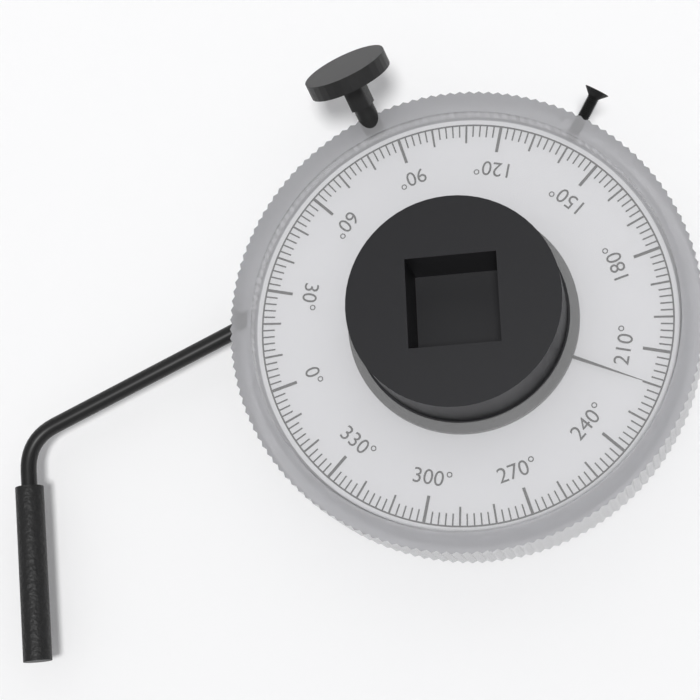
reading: 220 °
